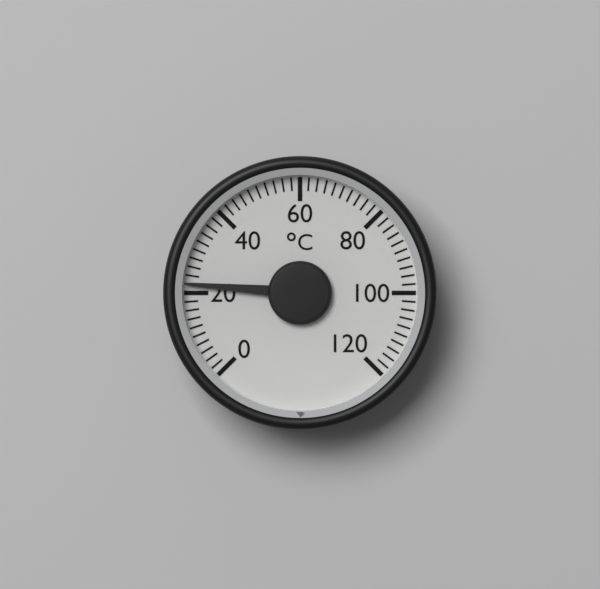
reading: 22 °C
